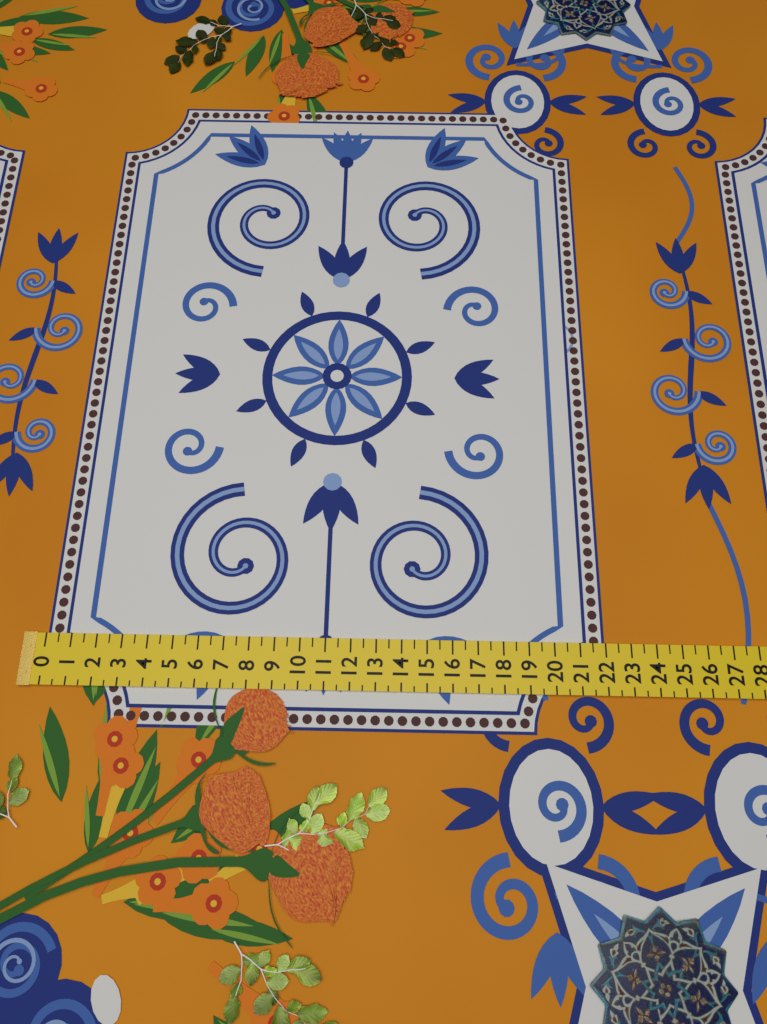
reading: 22.0 (no unit)
